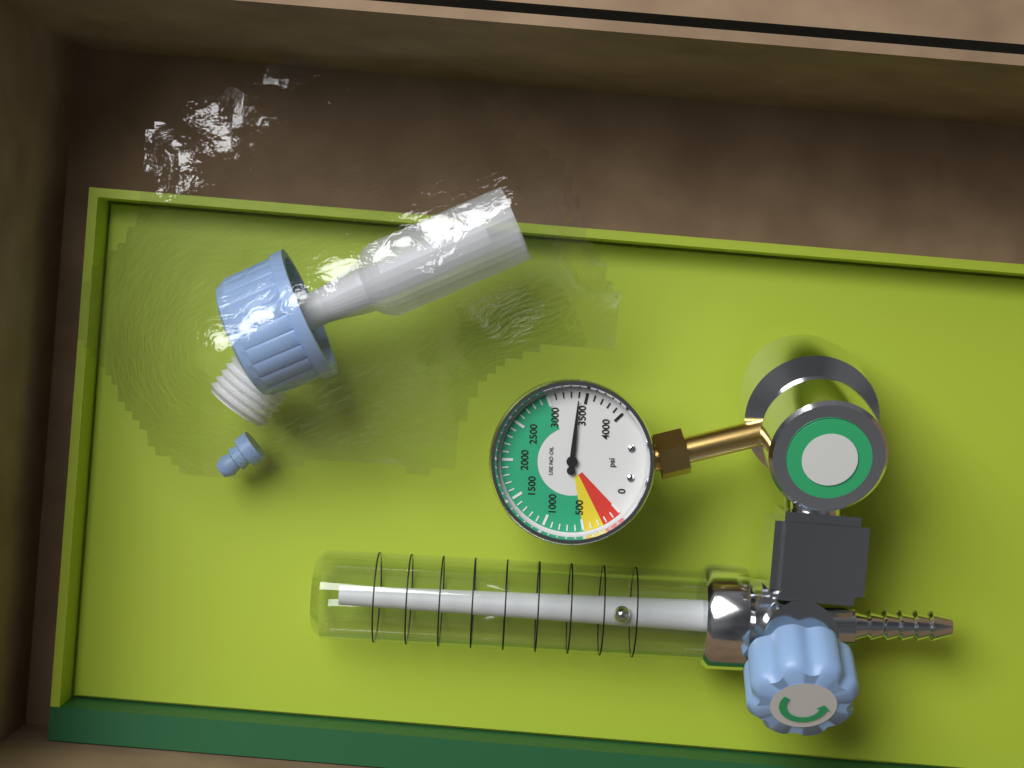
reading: 3400 psi
